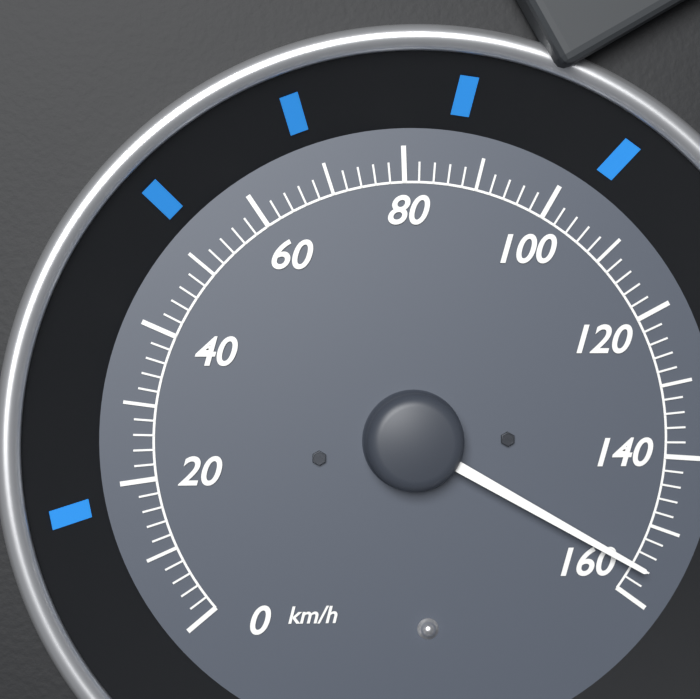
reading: 156 km/h
